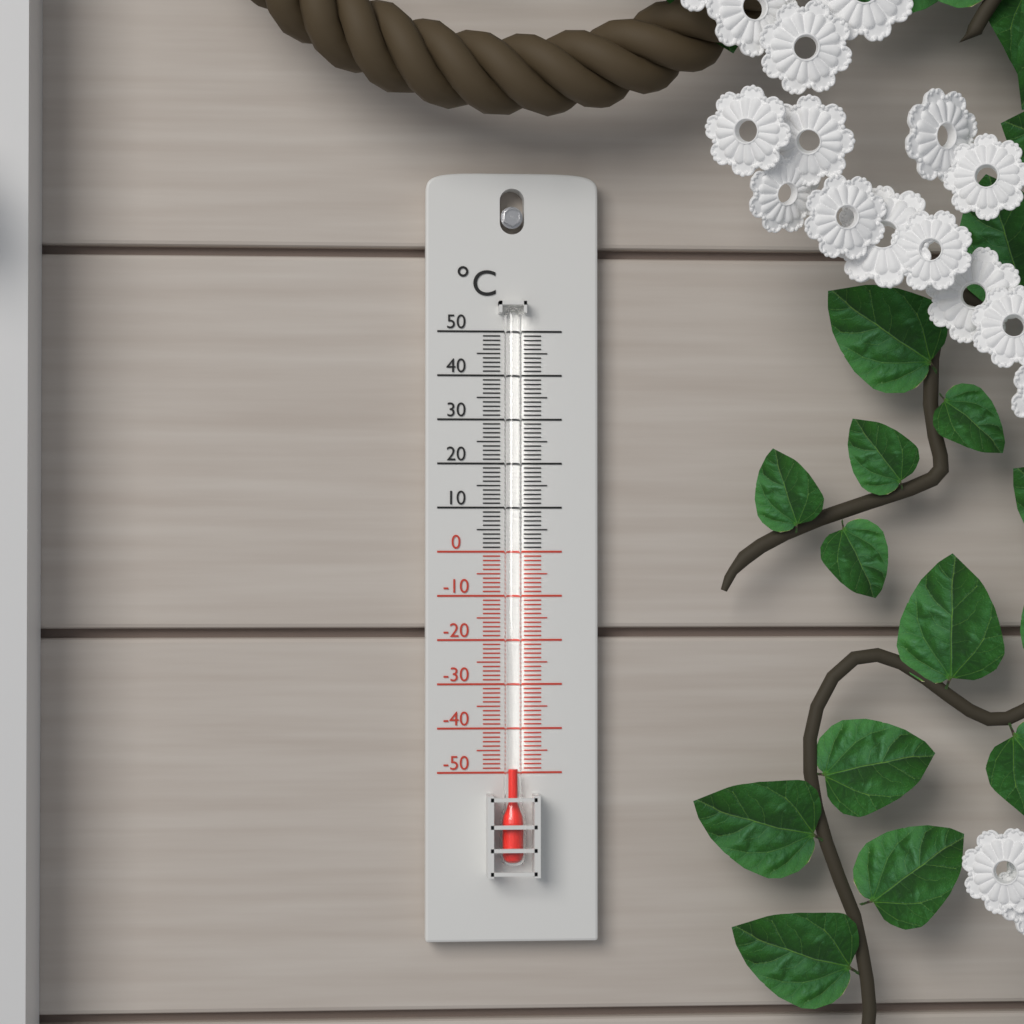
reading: -49 °C
